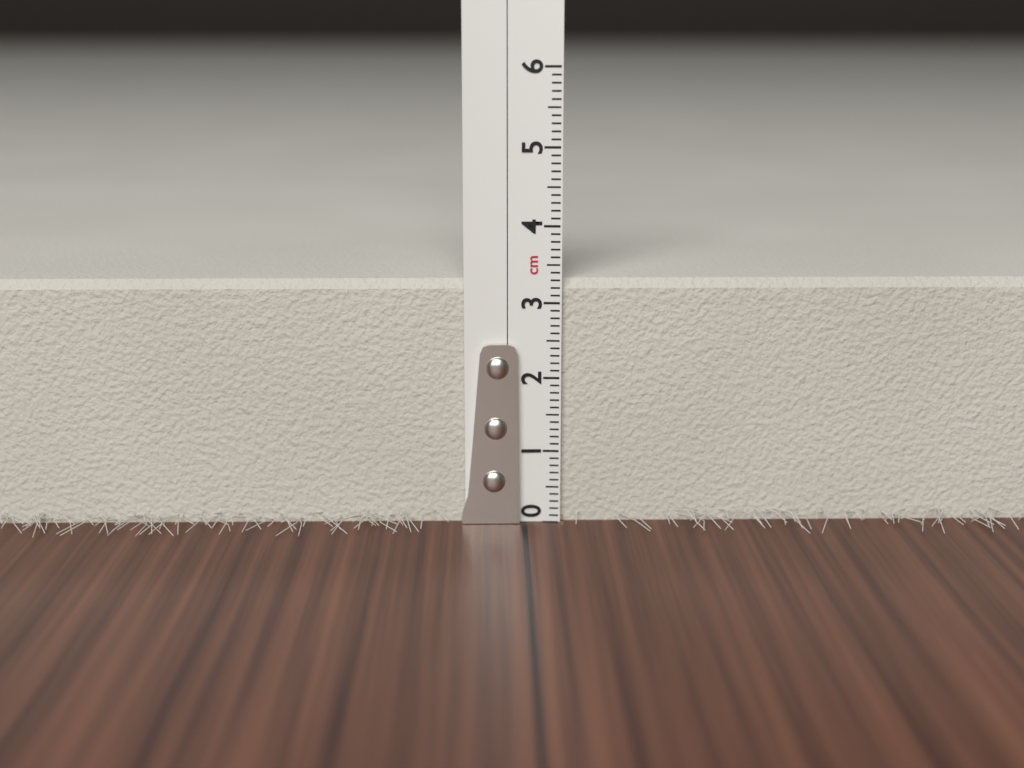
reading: 3.3 cm
